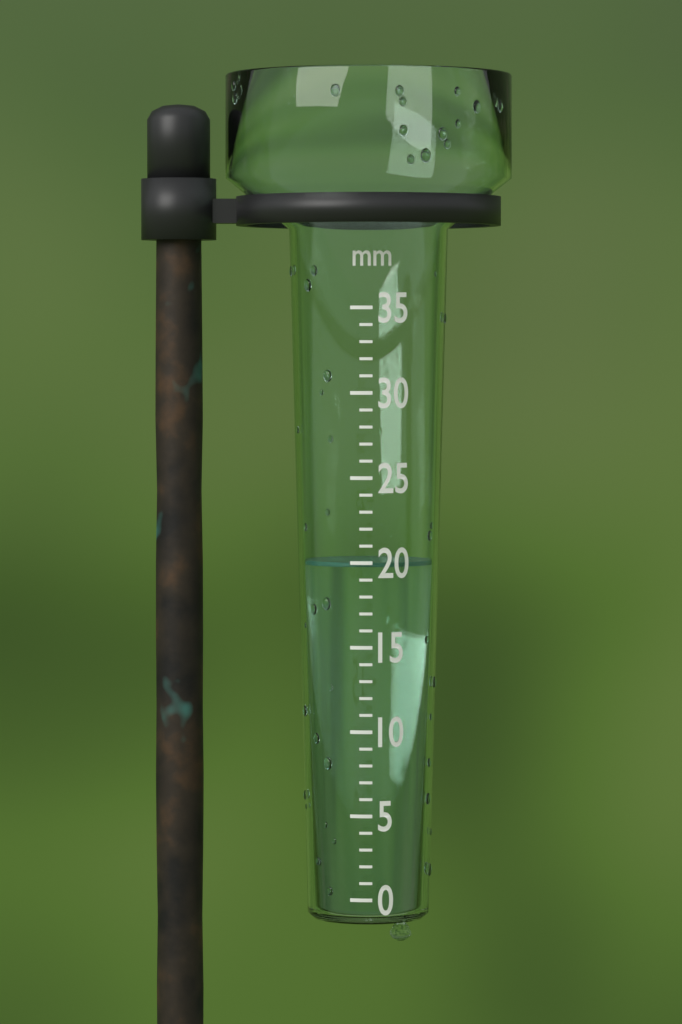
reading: 20 mm
